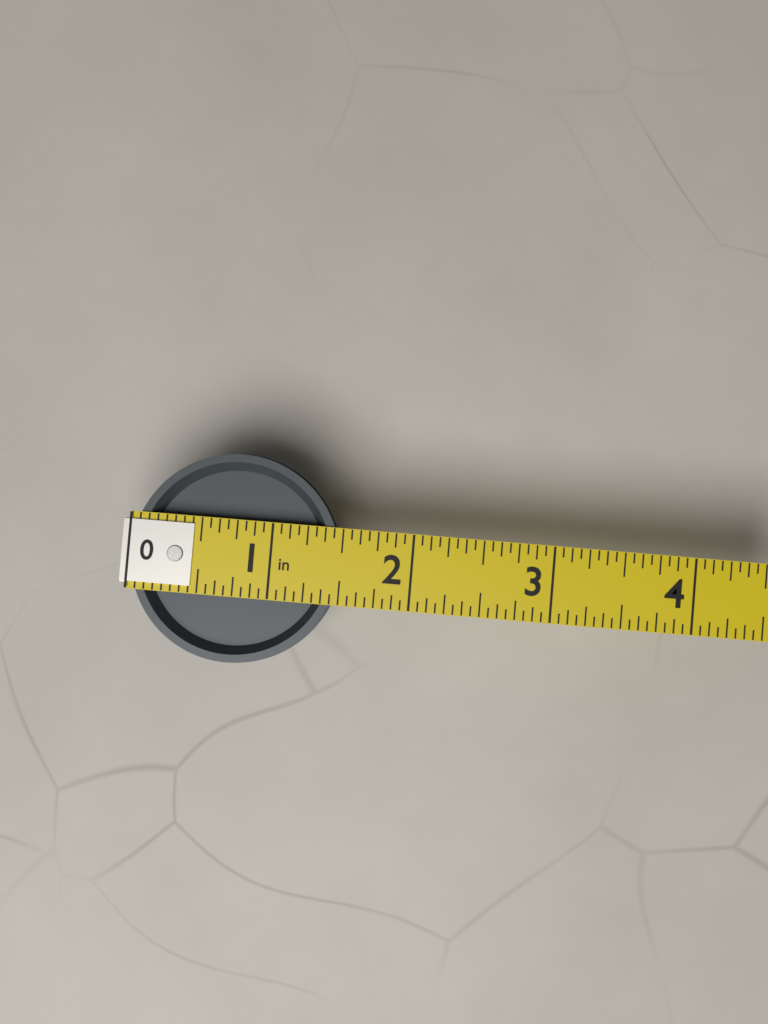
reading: 1.5000 in
